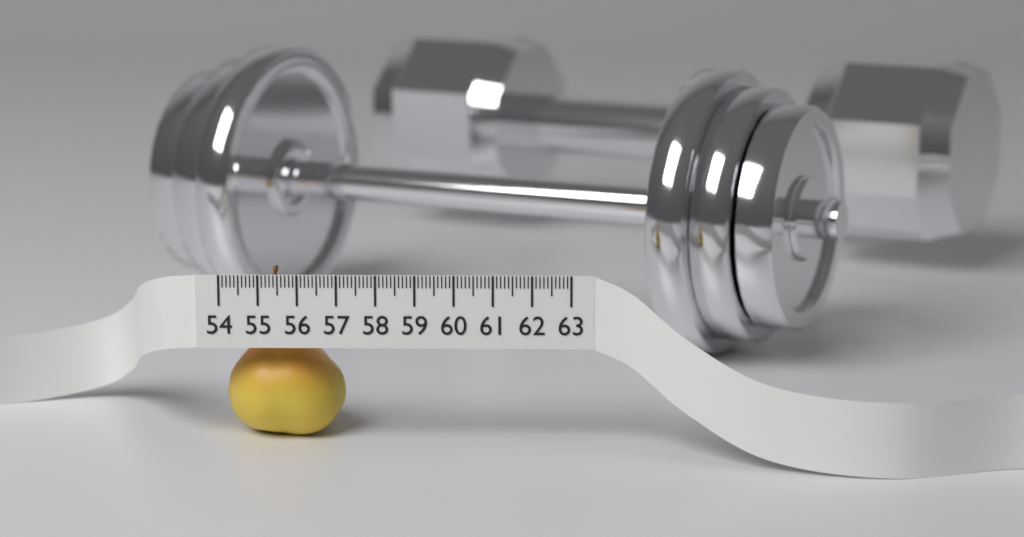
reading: 57.1 (no unit)
